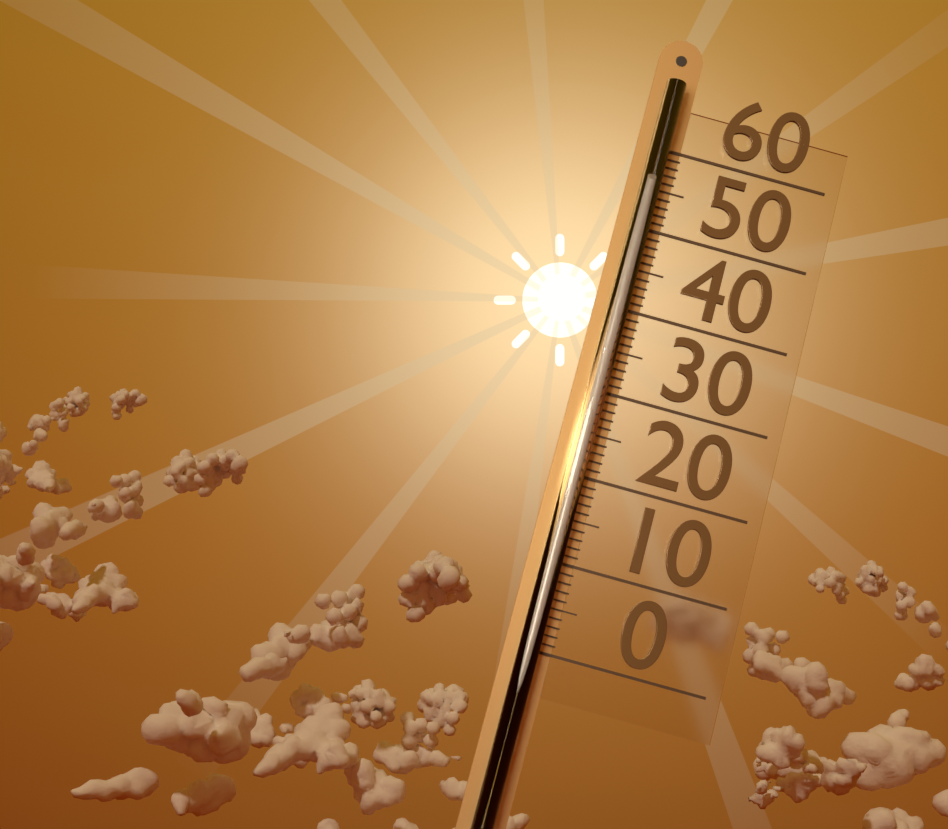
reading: 55 (no unit)
